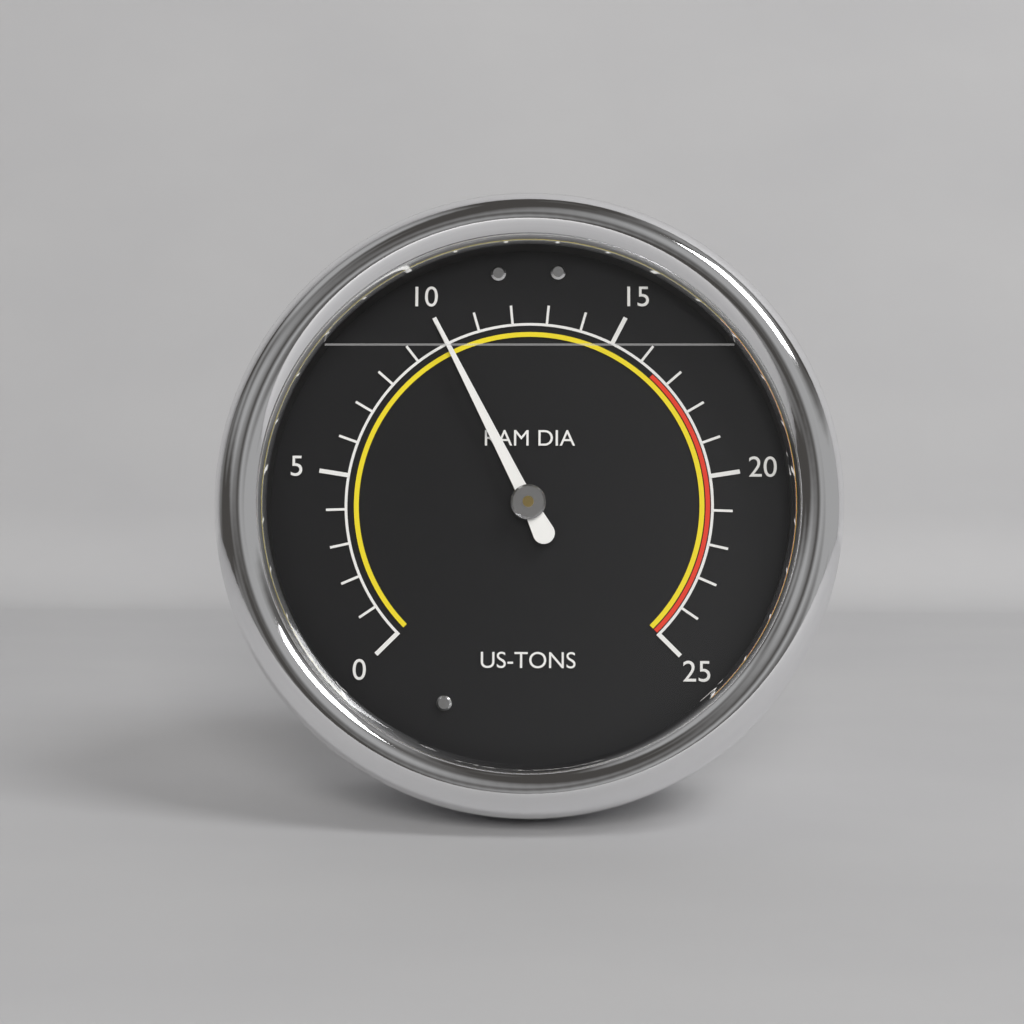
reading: 10 US-TONS
